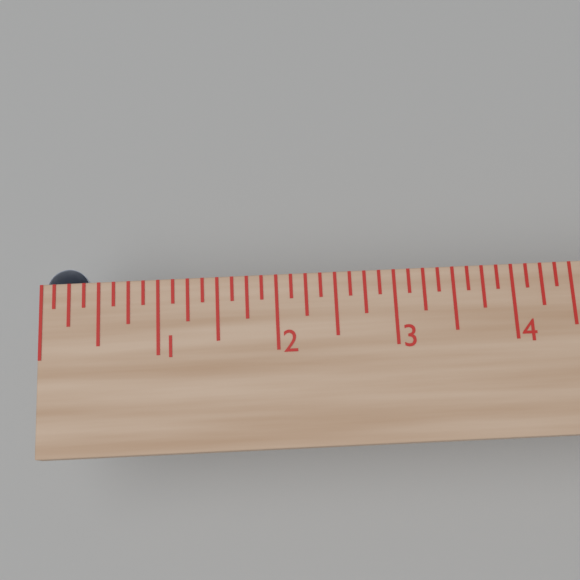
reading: 0.375 in
